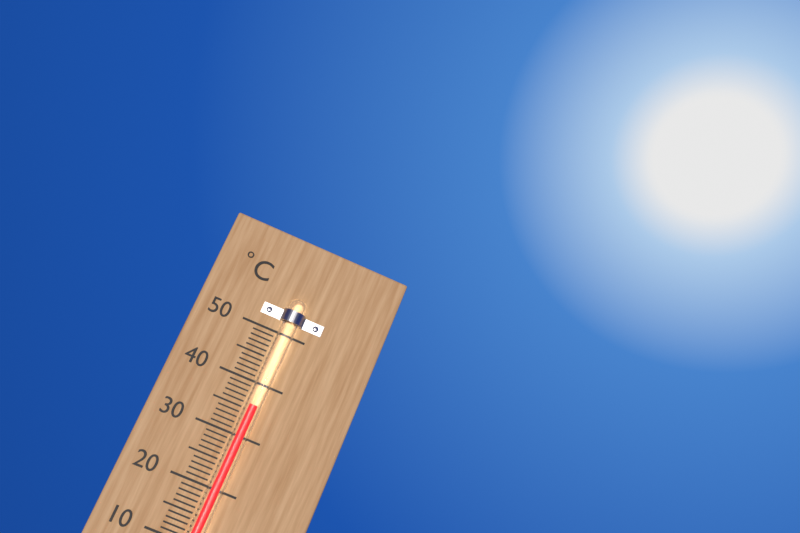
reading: 36 °C
